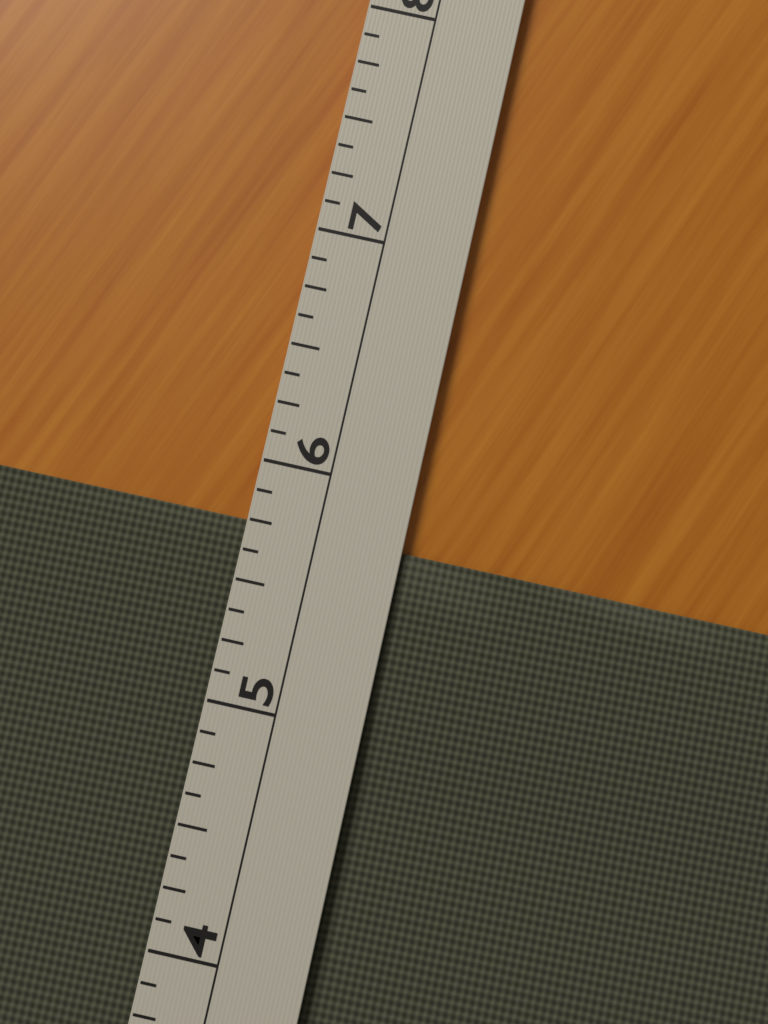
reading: 5.750 (no unit)
